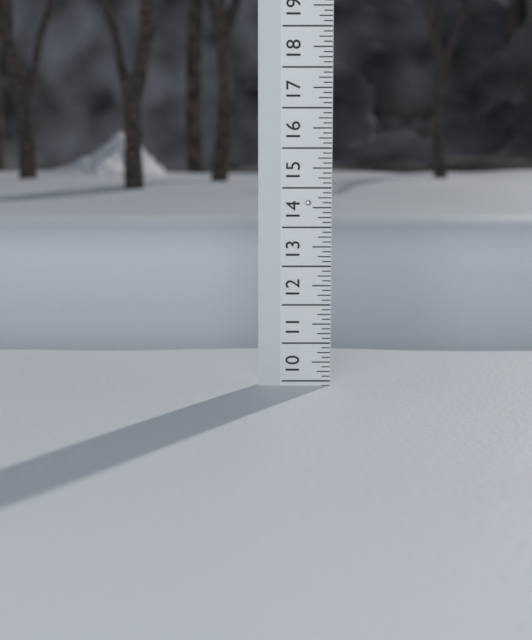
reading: 9.875 (no unit)
